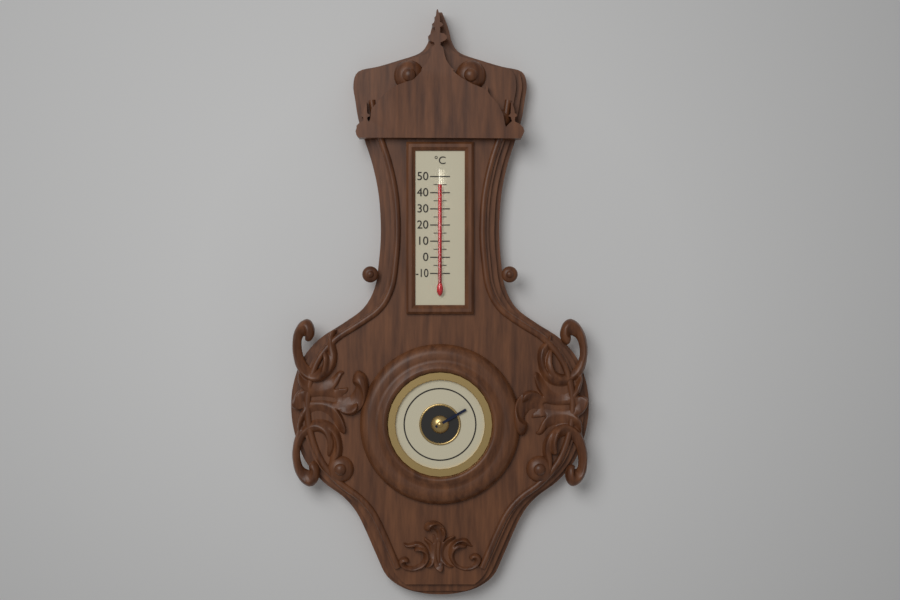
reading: 45 °C
